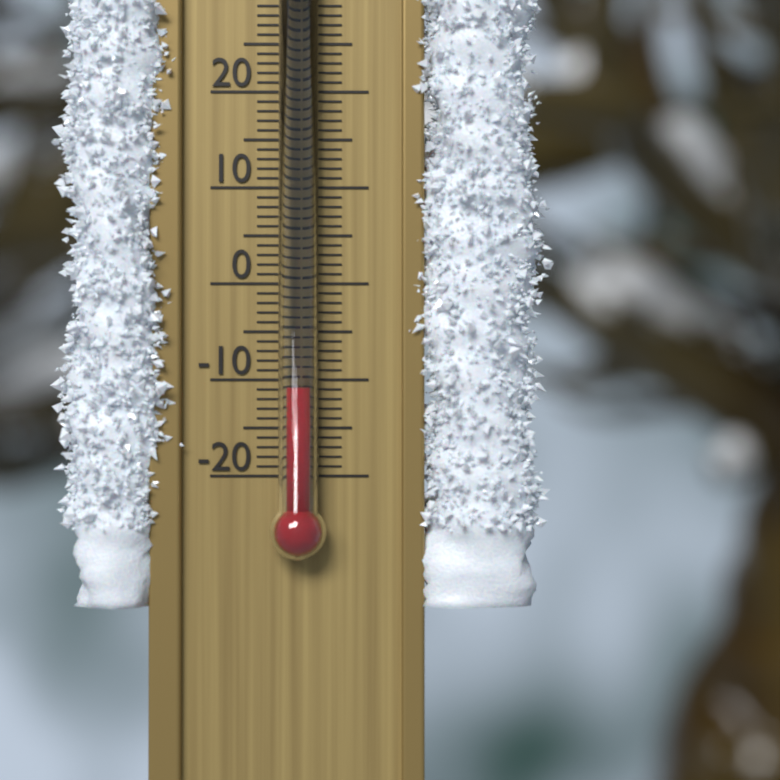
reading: -11 °C
